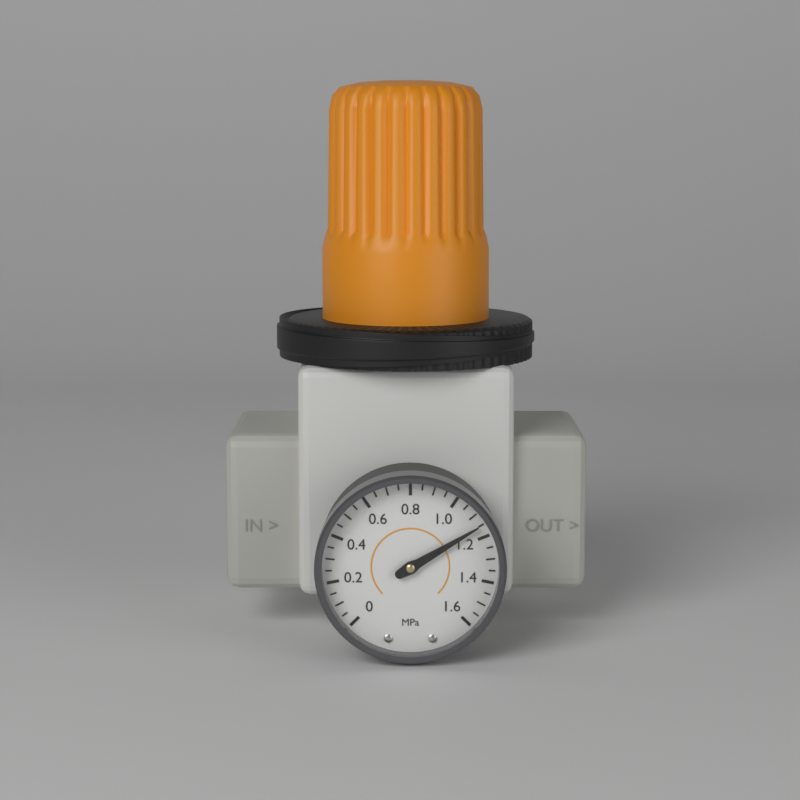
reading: 1.15 MPa
